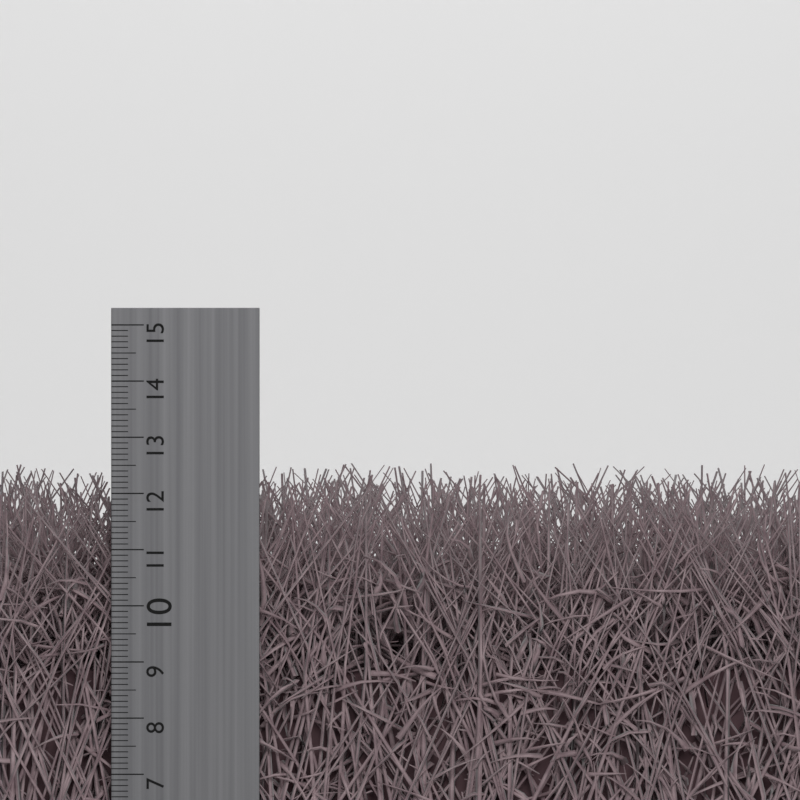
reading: 12.2 cm
